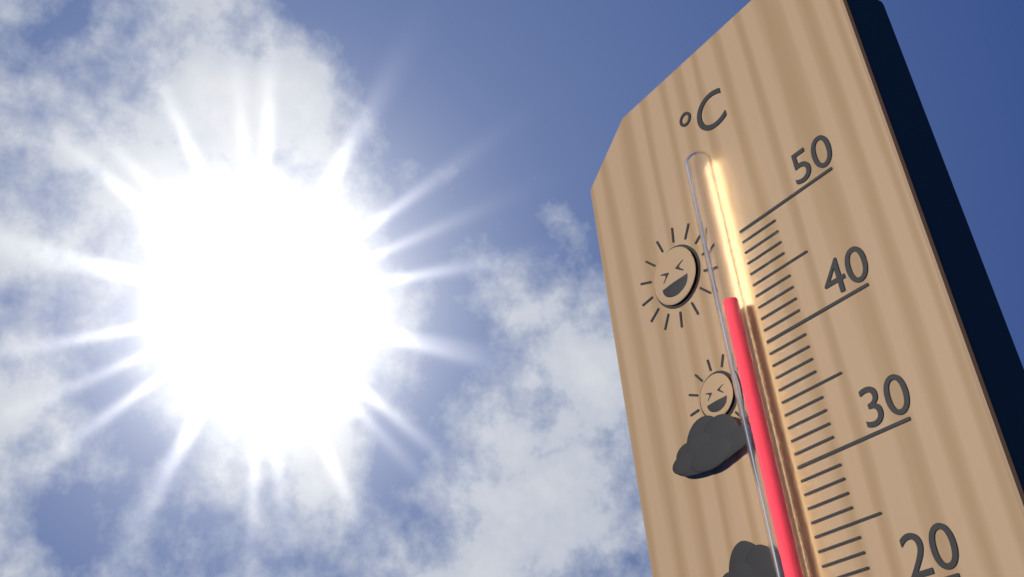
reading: 44 °C
